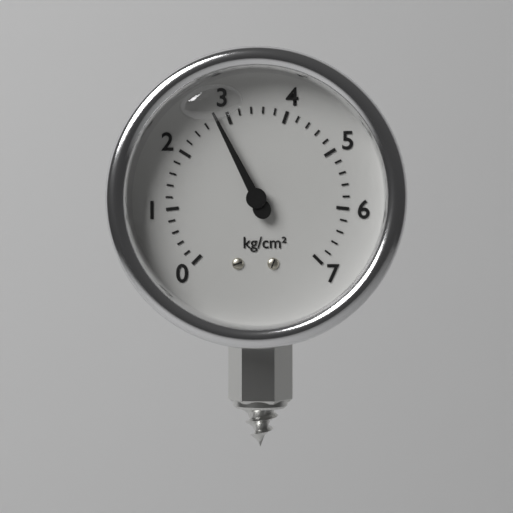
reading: 2.8 kg/cm²
